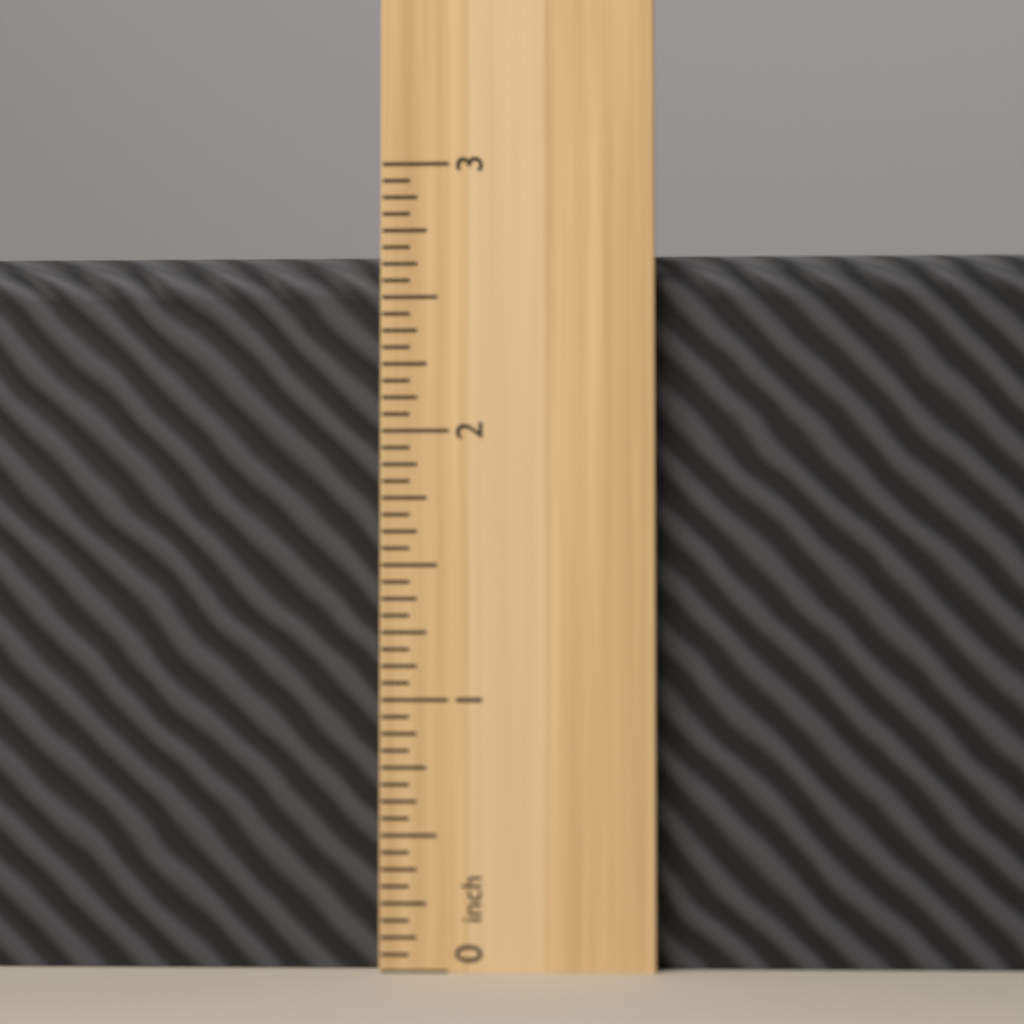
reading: 2.6875 inch
